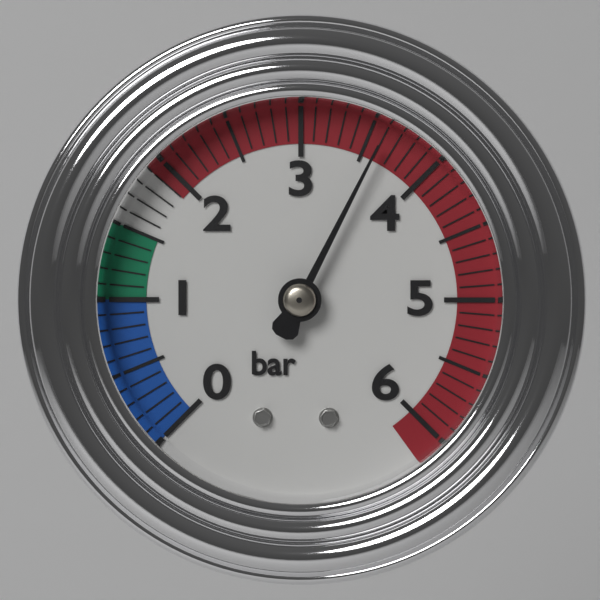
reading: 3.6 bar
